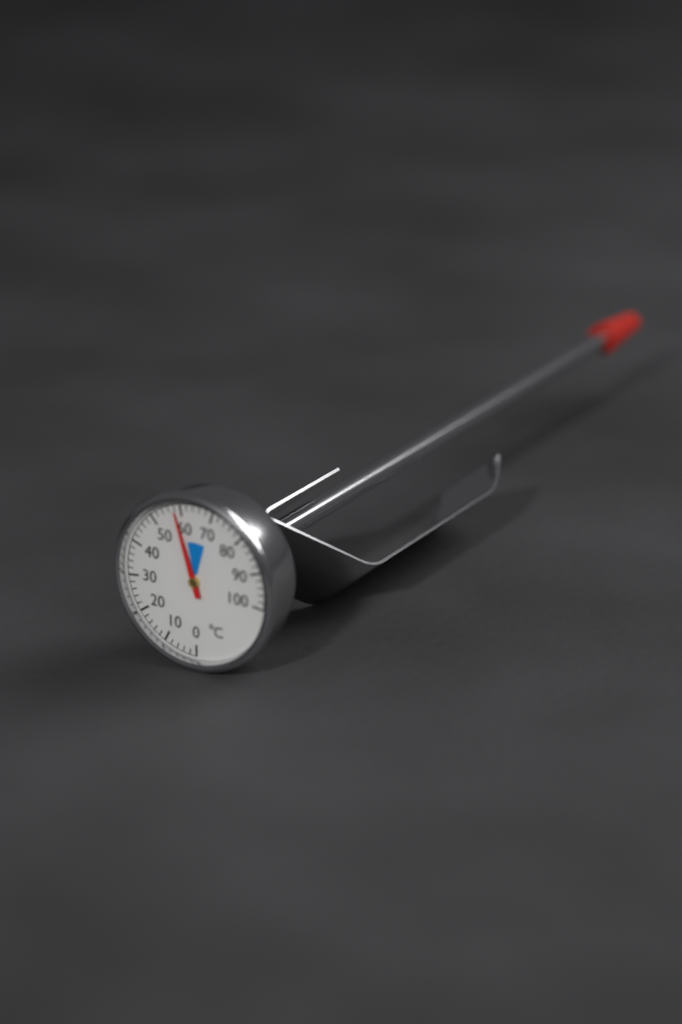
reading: 58 °C
